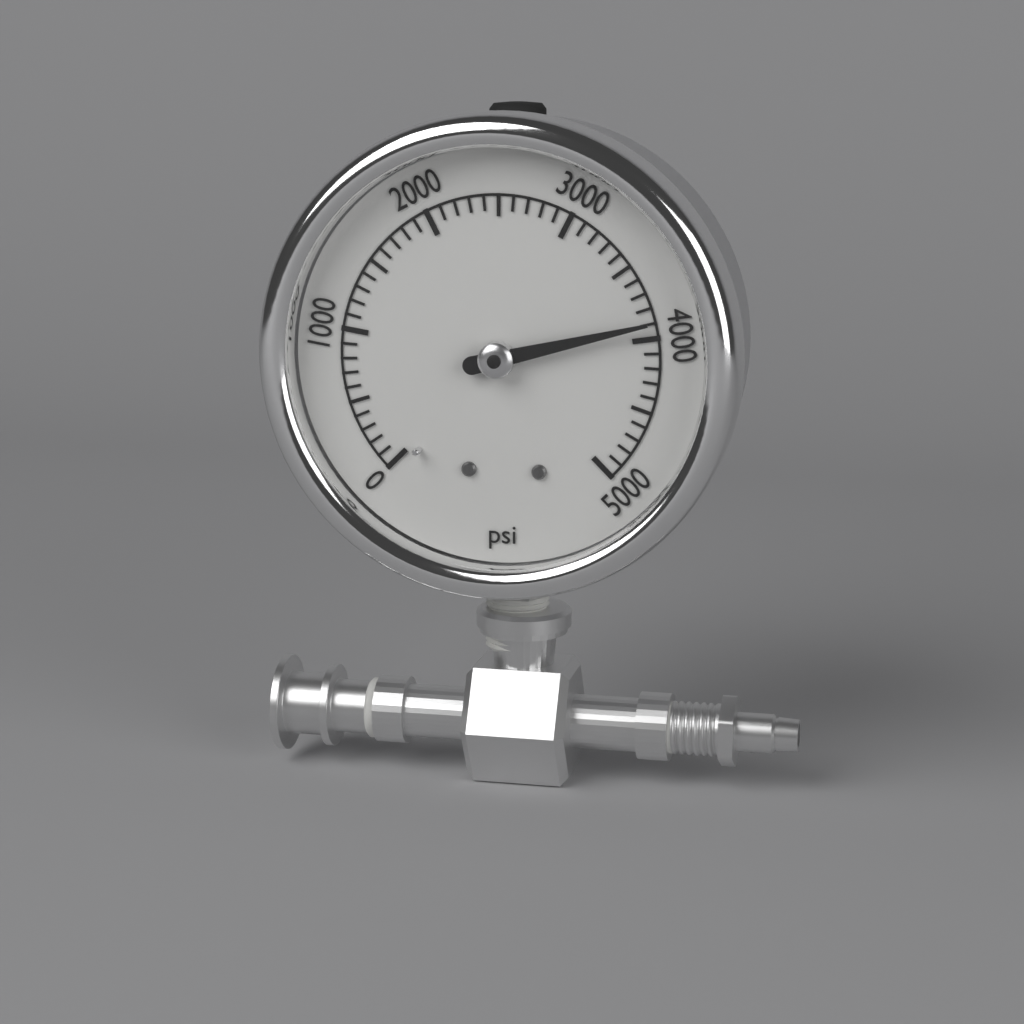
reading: 3900 psi
